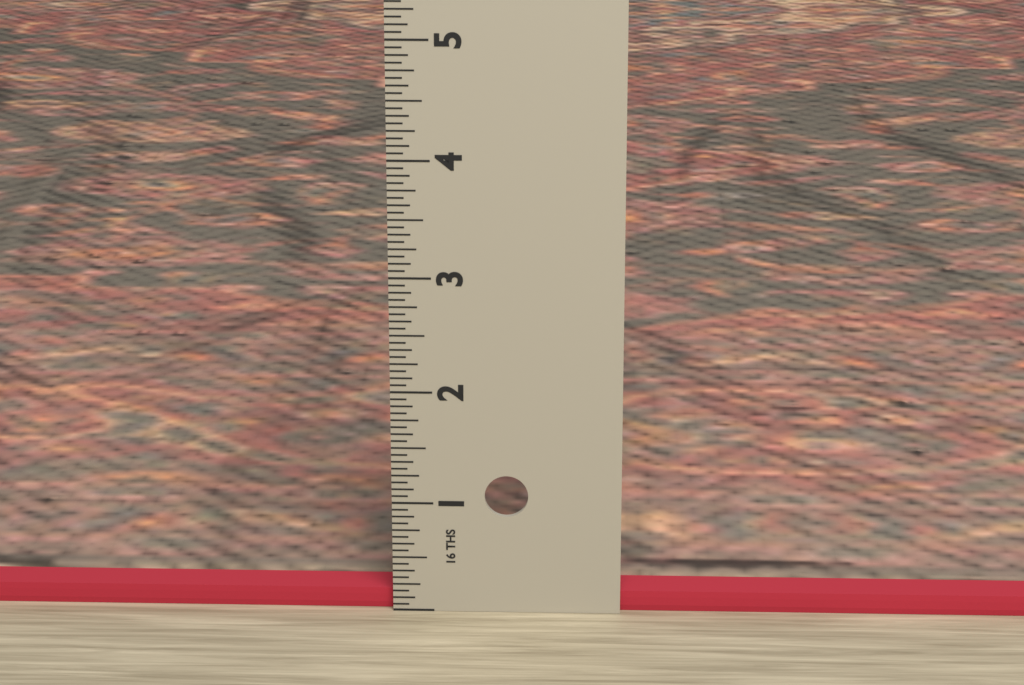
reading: 0.1875 in
